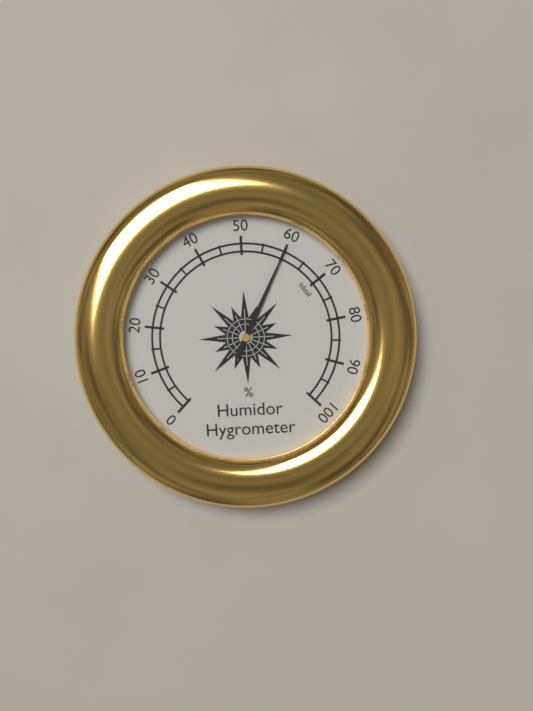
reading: 60 %
